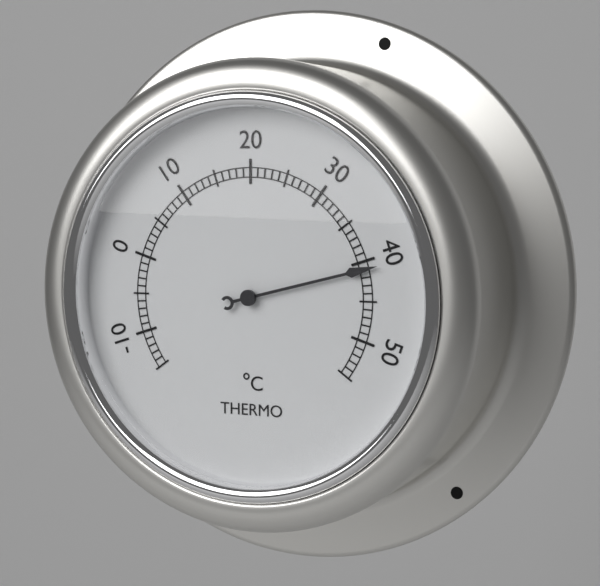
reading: 41 °C
